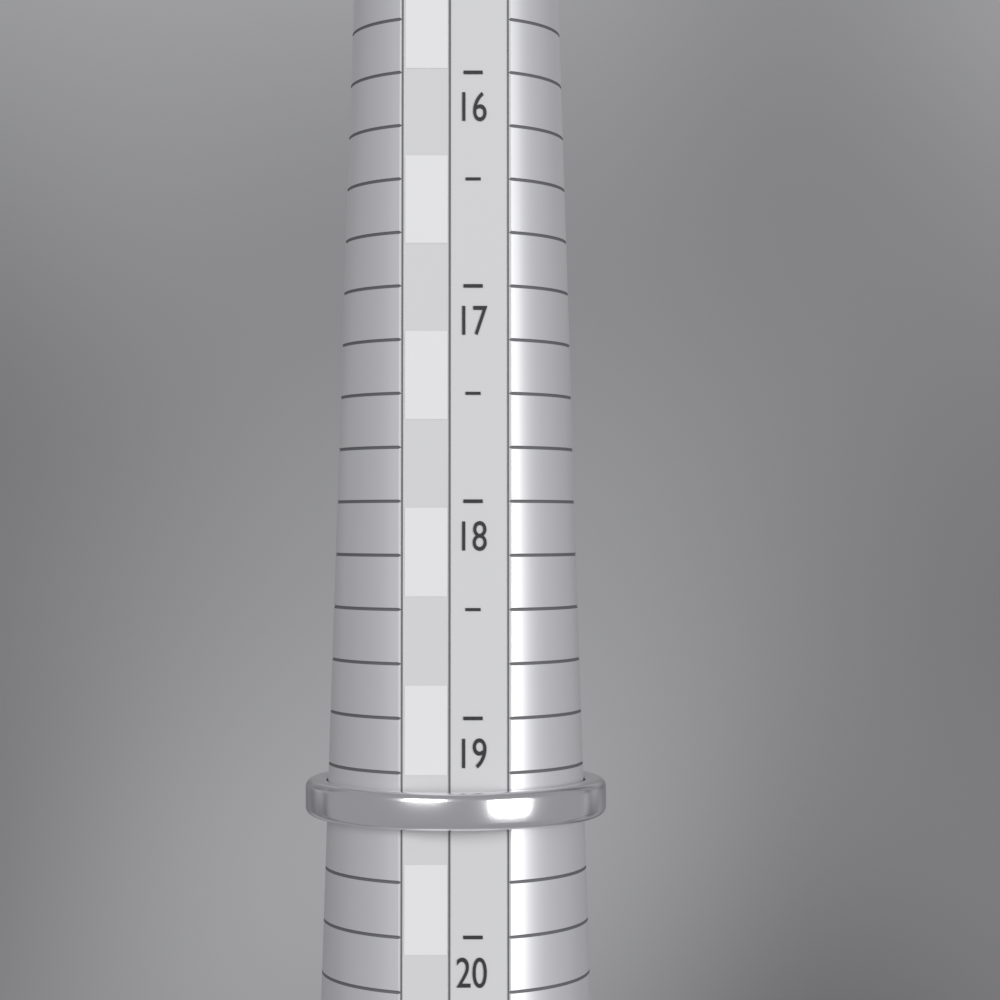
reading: 19.5 (no unit)
